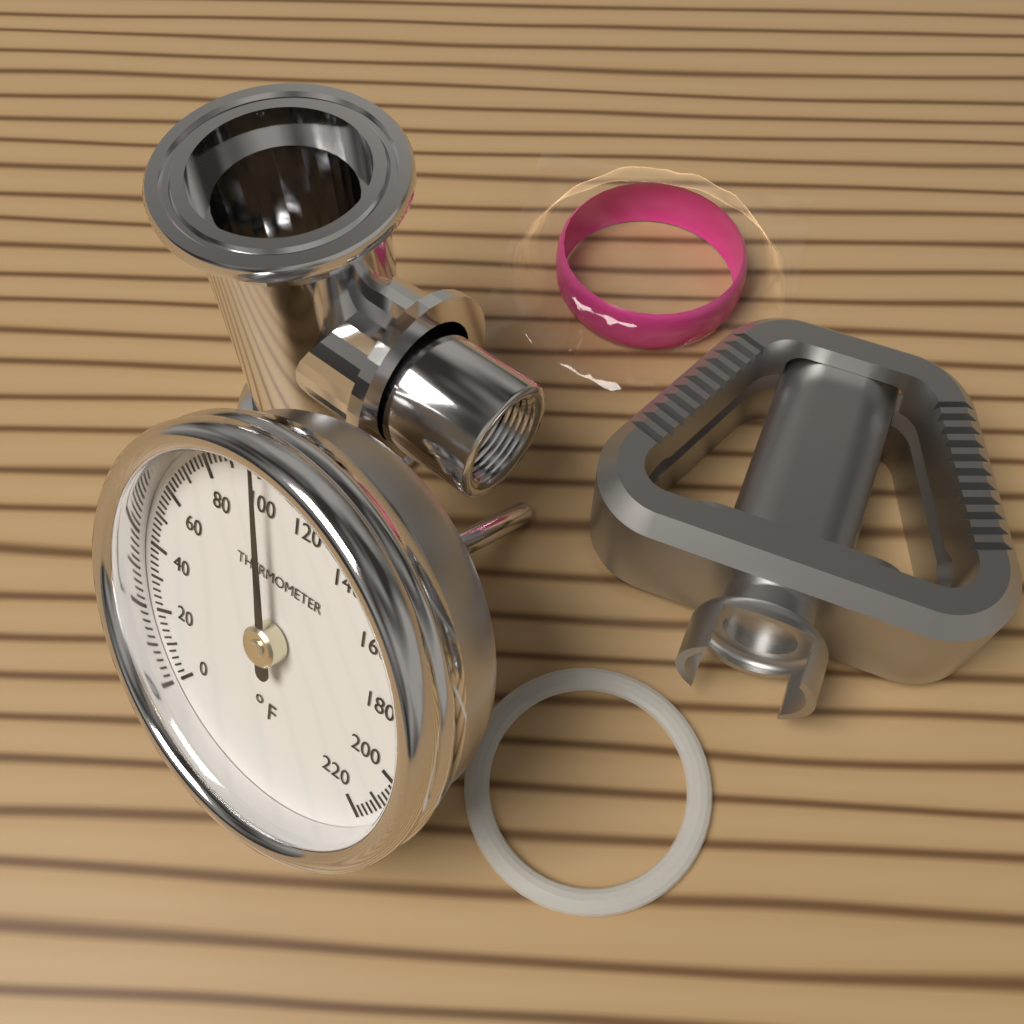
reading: 102 °F
